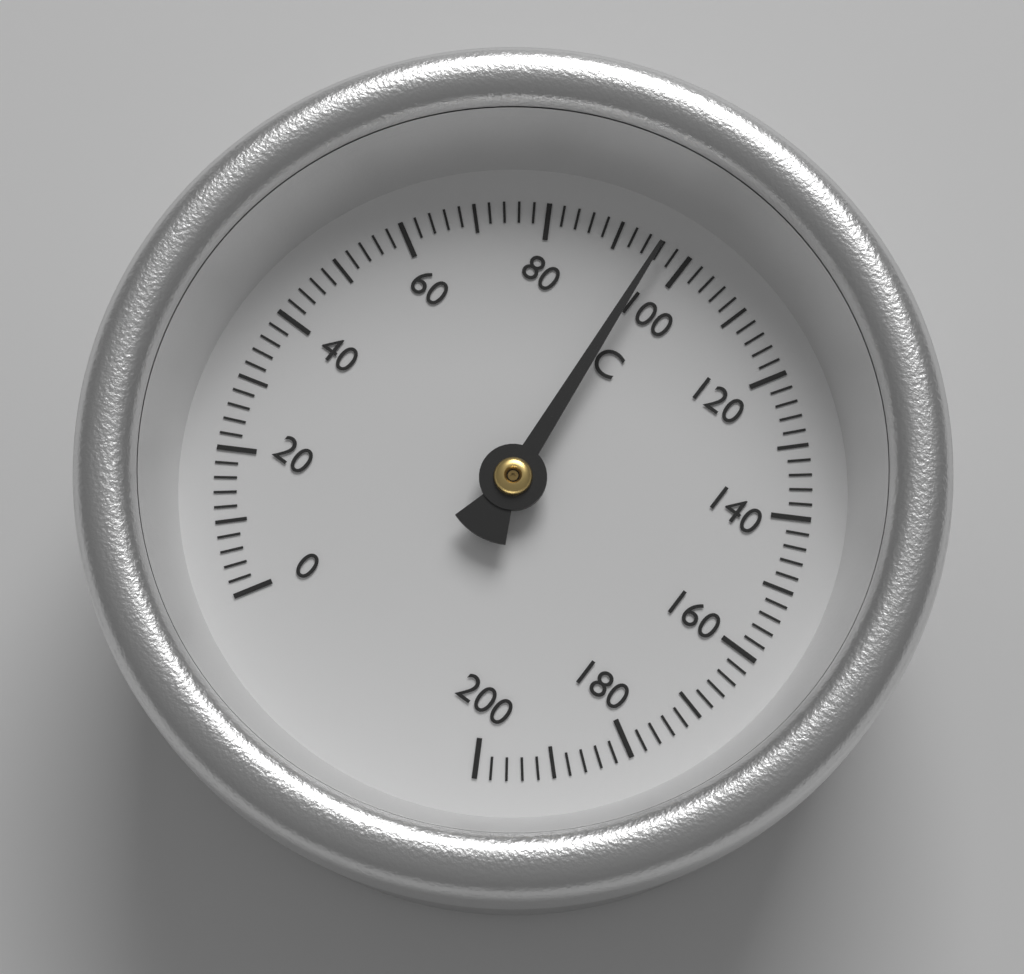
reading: 96 °C
